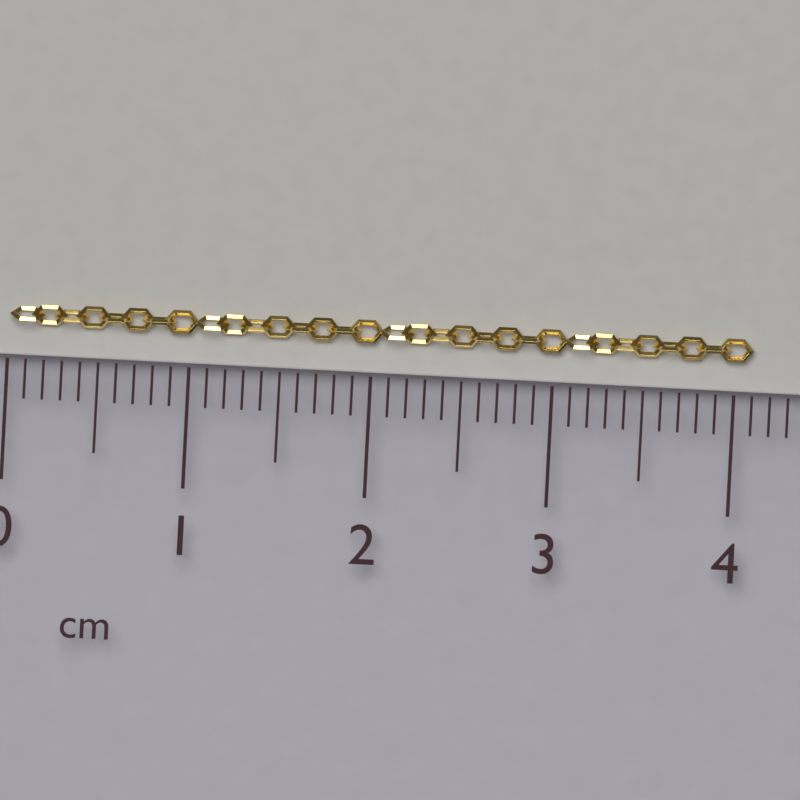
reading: 4.1 cm
